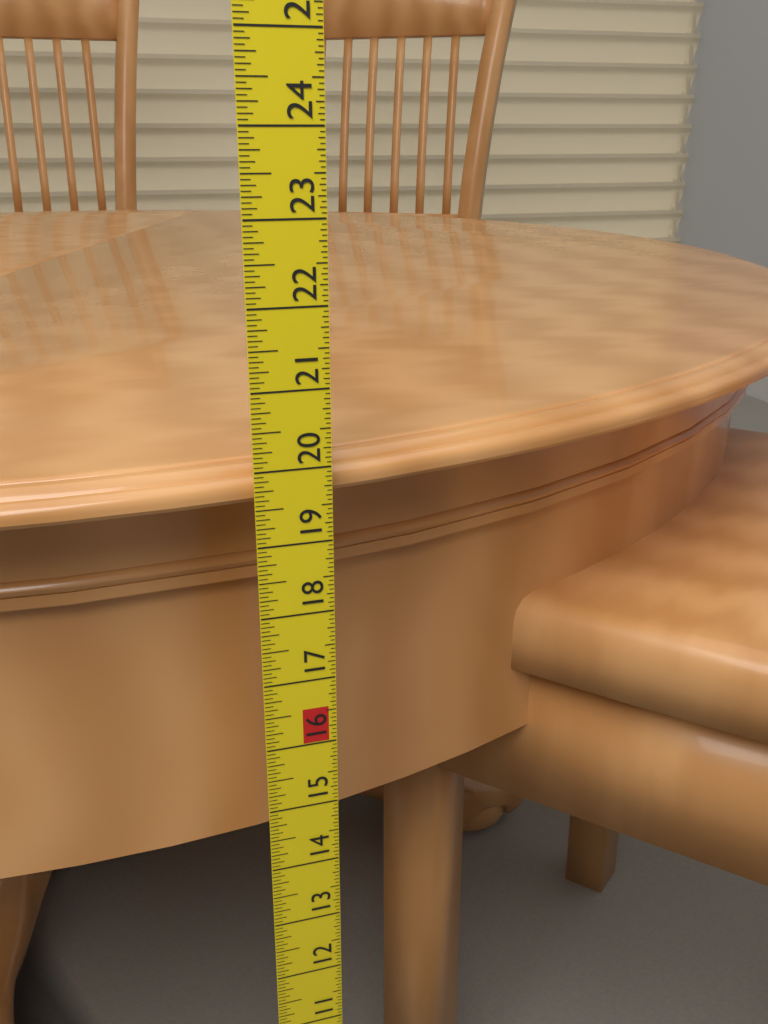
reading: 20.0000 in
